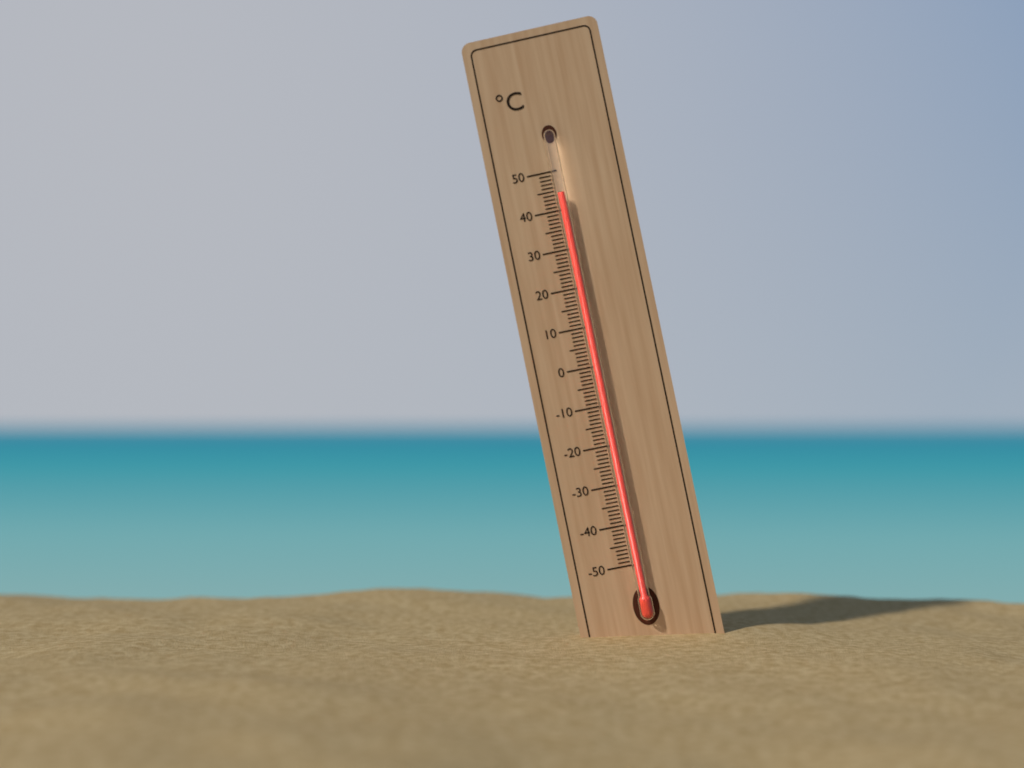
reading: 44 °C
